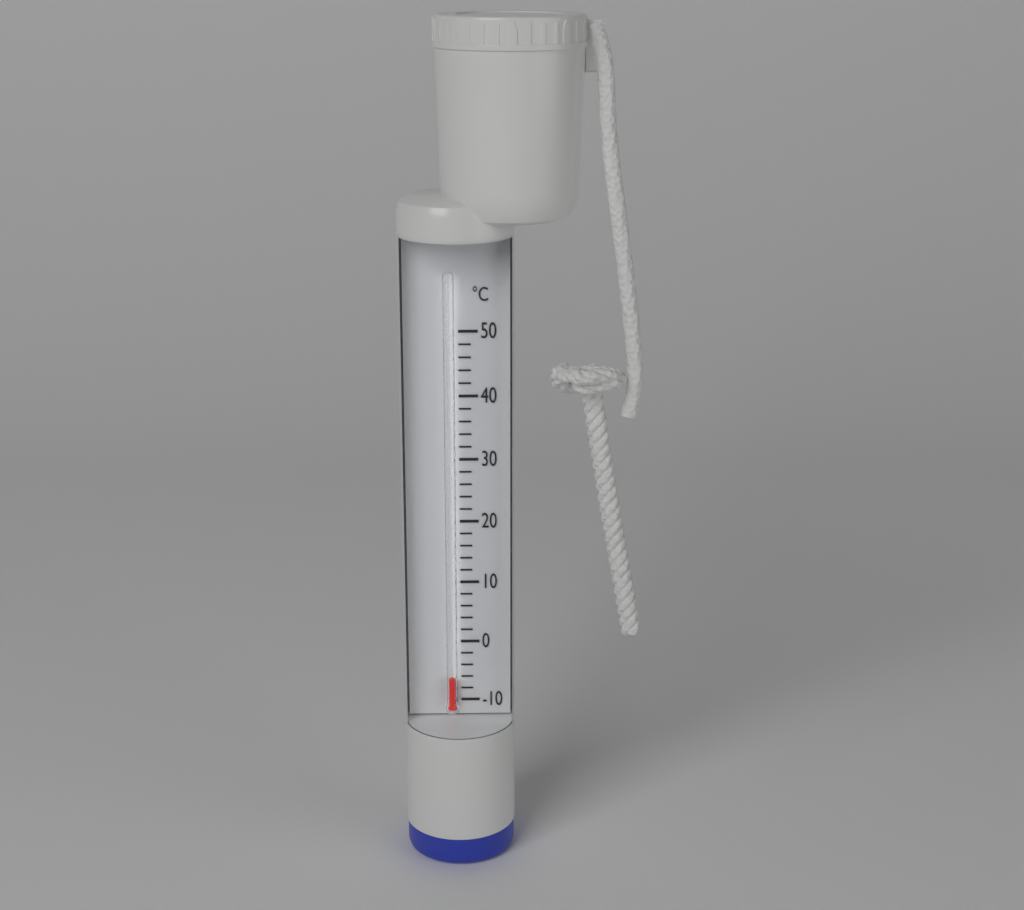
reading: -6 °C
